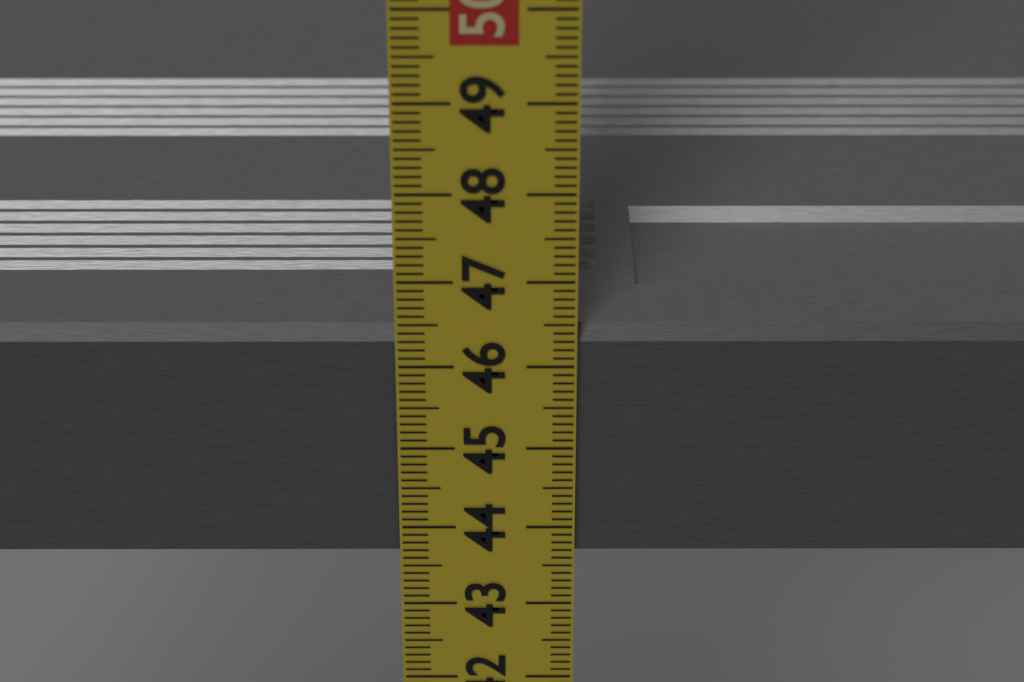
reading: 46.4 cm
